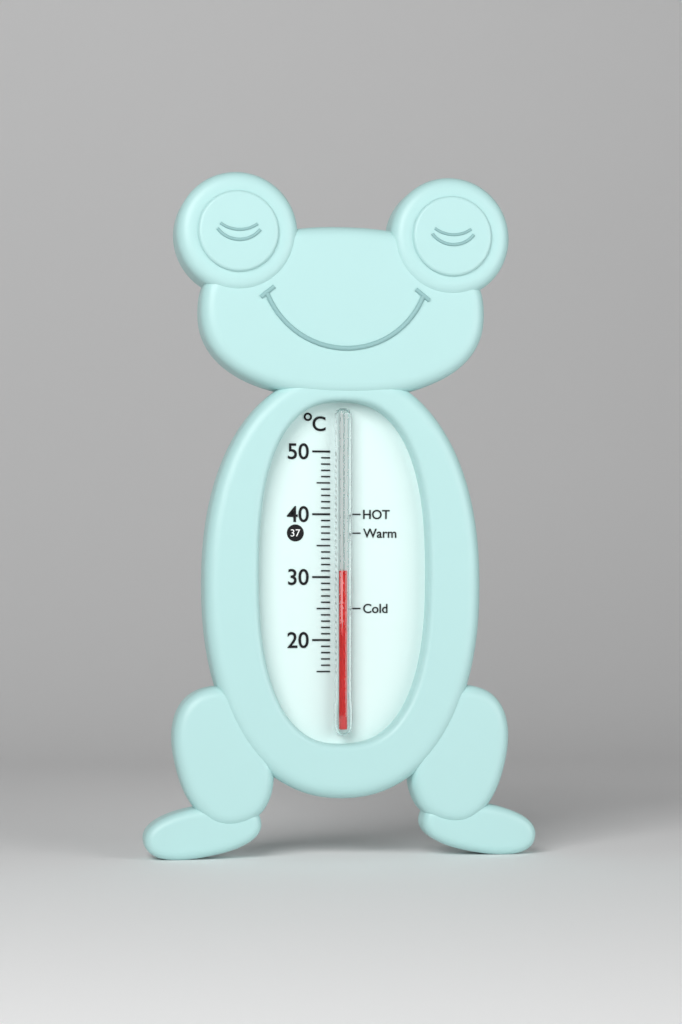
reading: 31 °C
